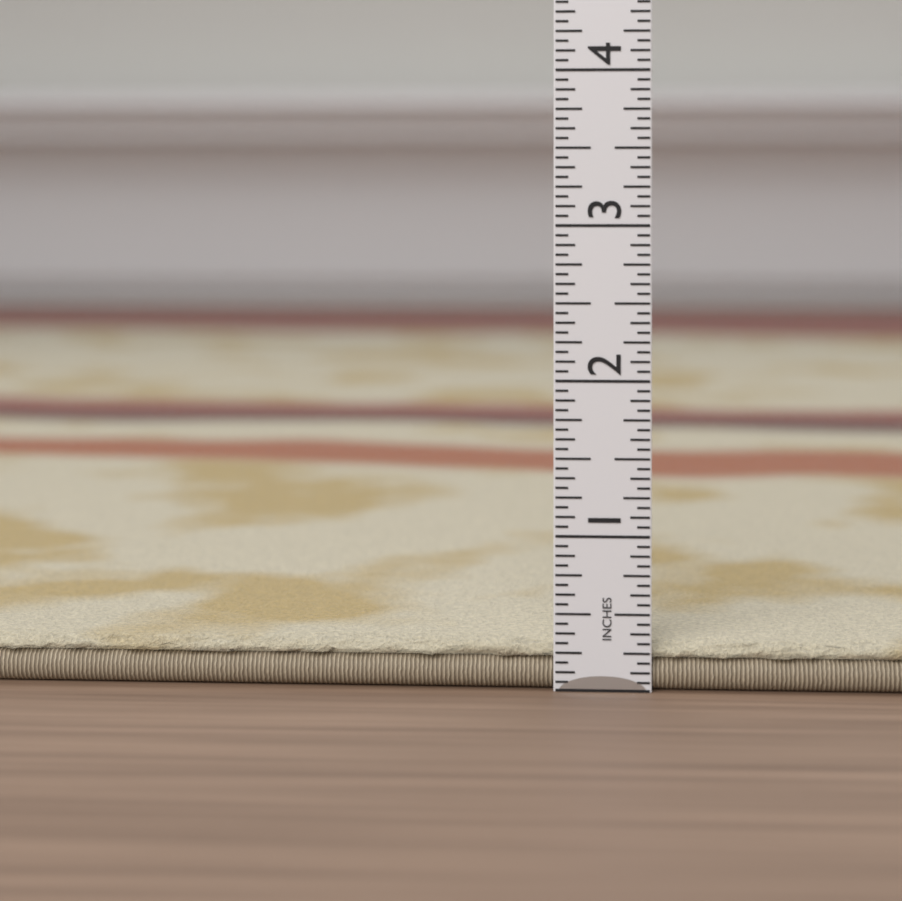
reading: 0.3125 in
